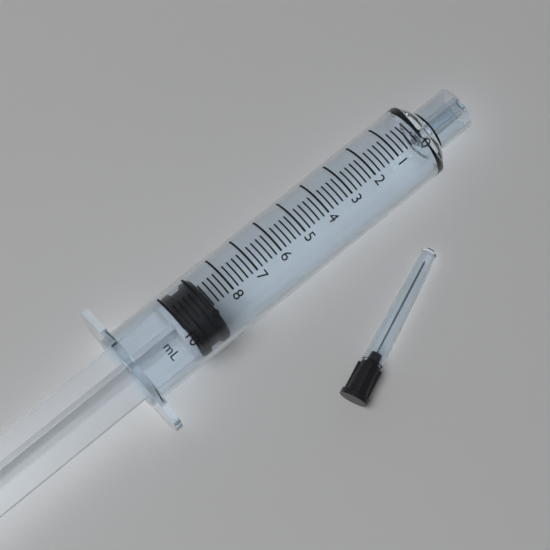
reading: 8.8 ml
